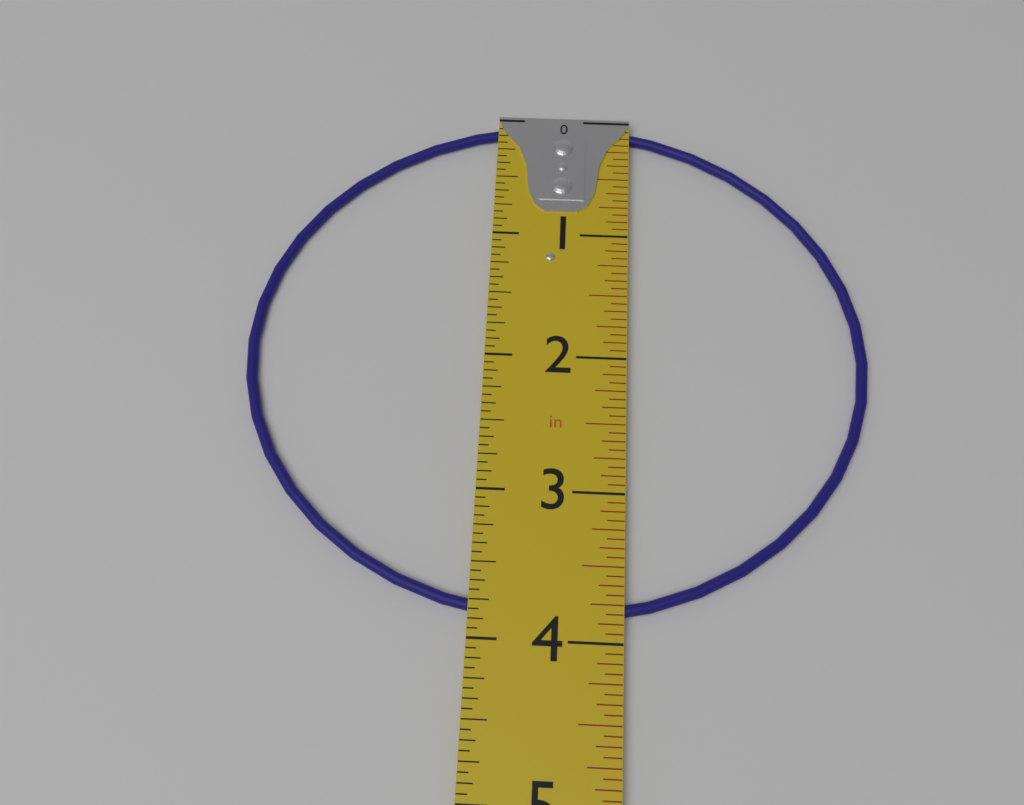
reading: 3.8750 in
